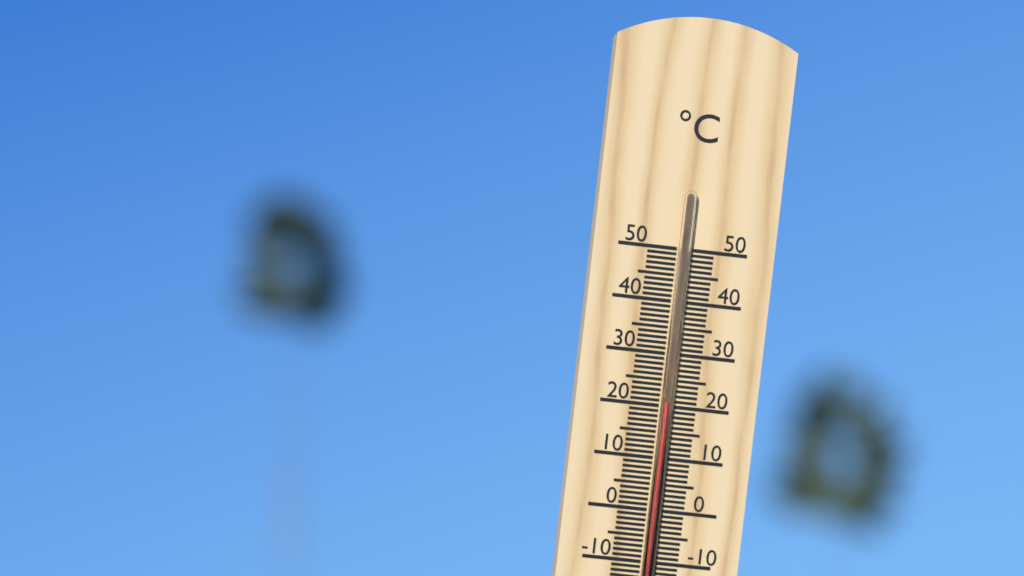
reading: 21 °C
